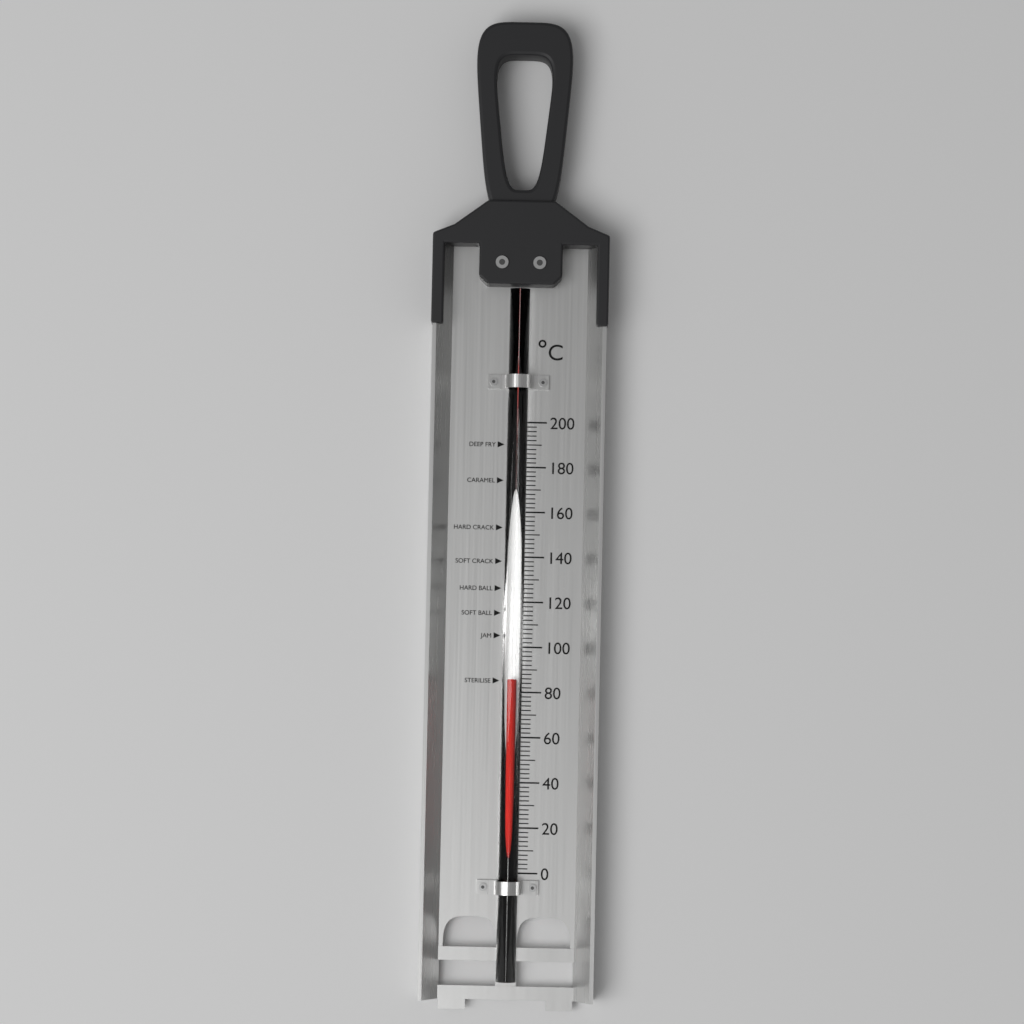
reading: 86 °C
